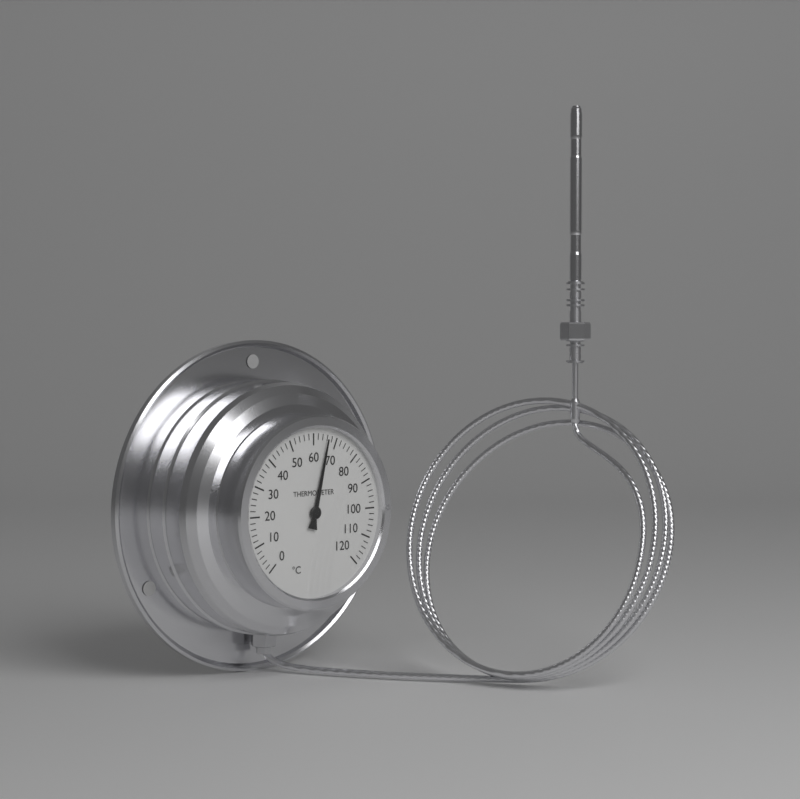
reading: 66 °C
